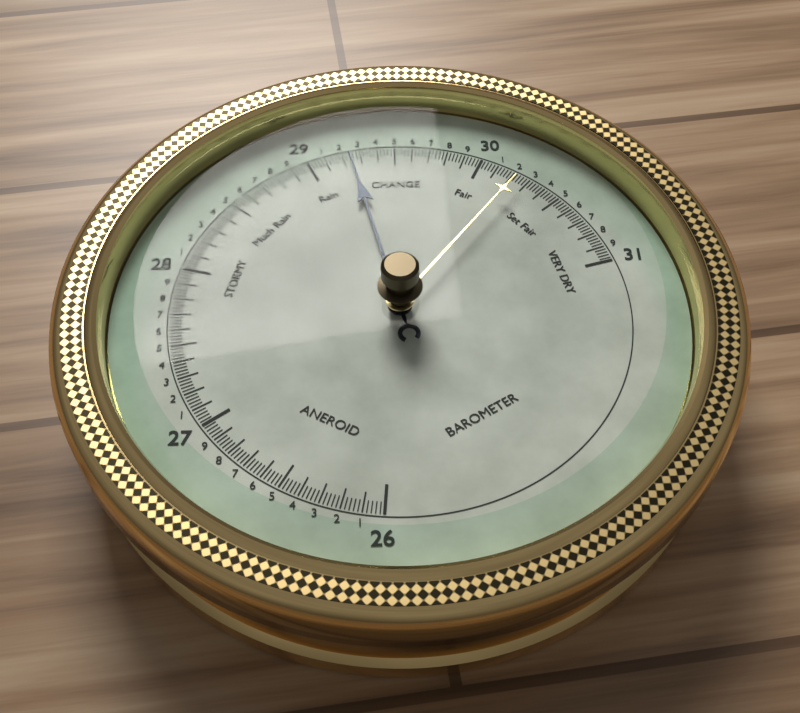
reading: 29.24 (no unit)
